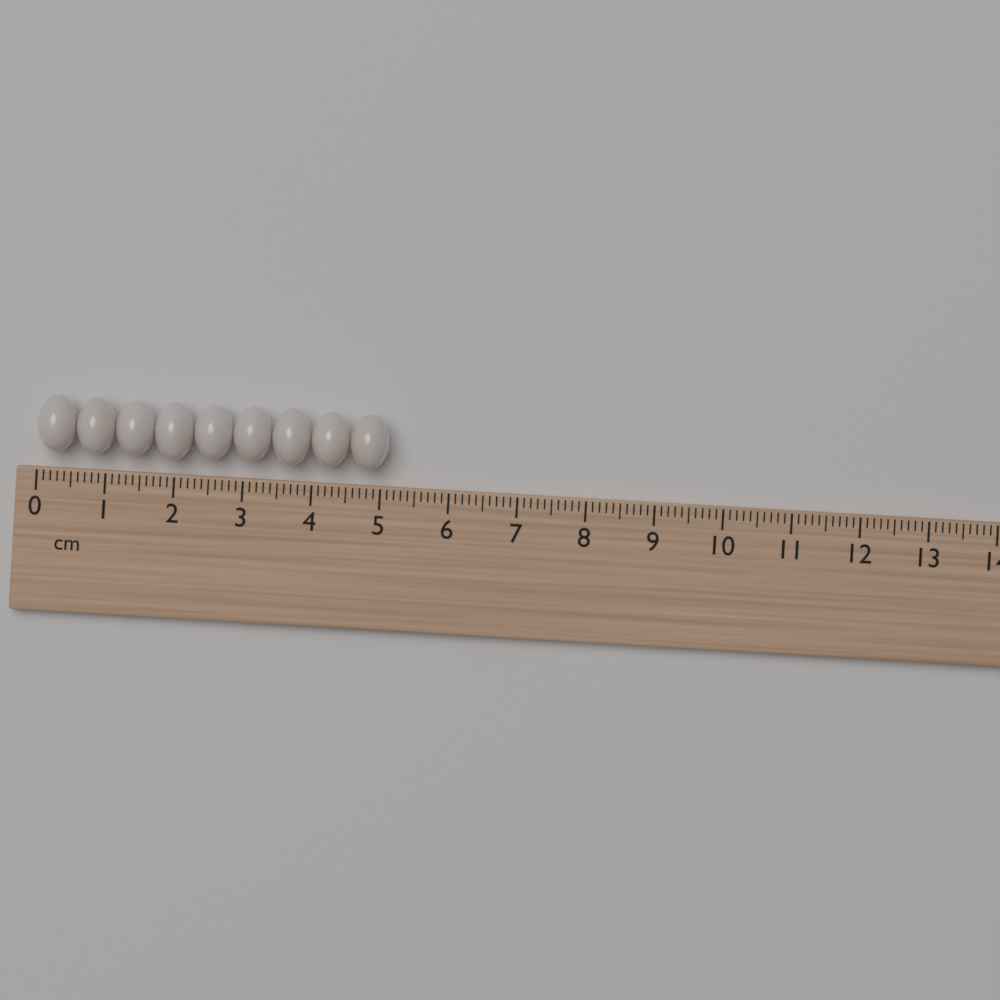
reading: 5.1 cm
